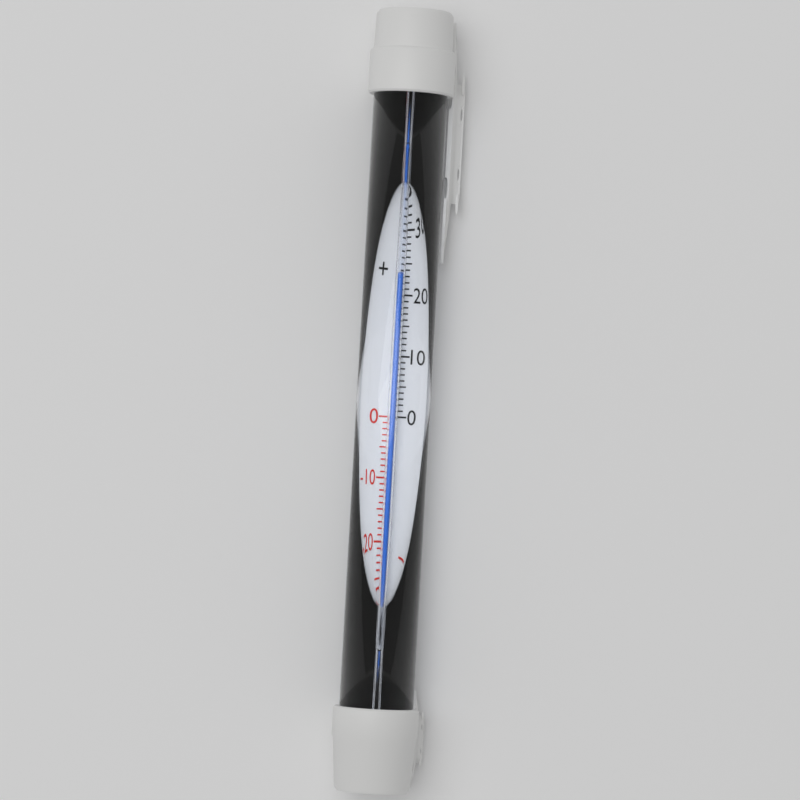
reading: 24 °C
